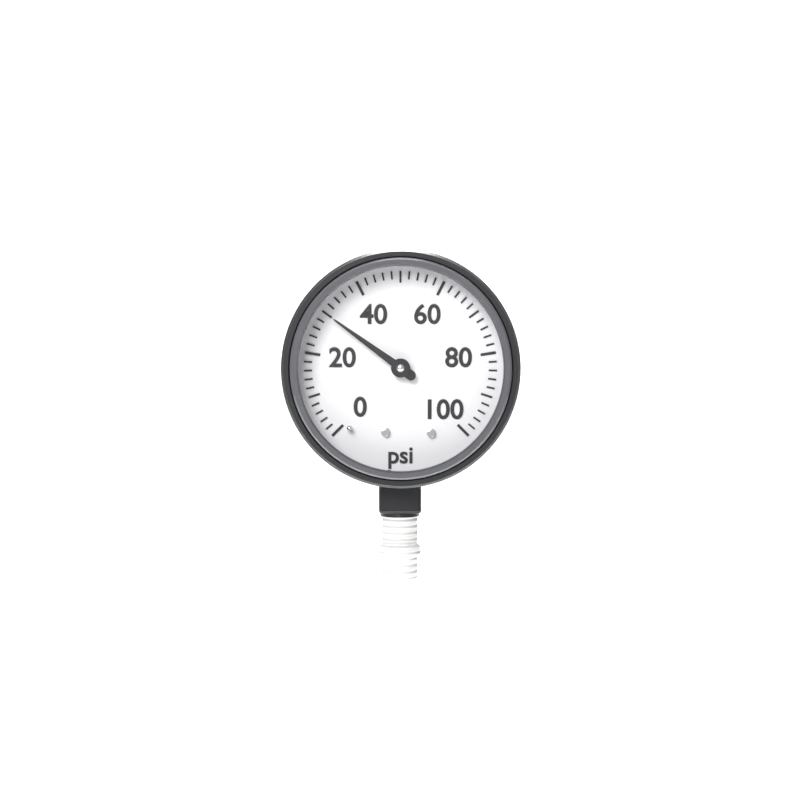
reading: 30 psi
